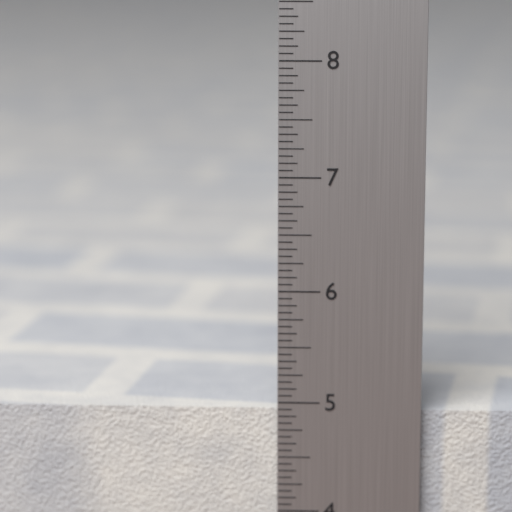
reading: 4.9375 in
